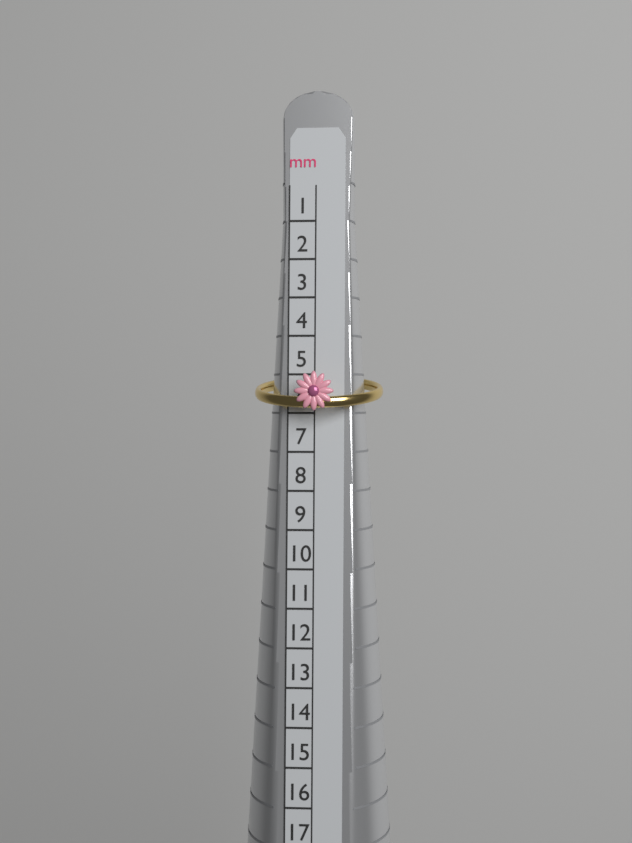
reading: 6 mm
